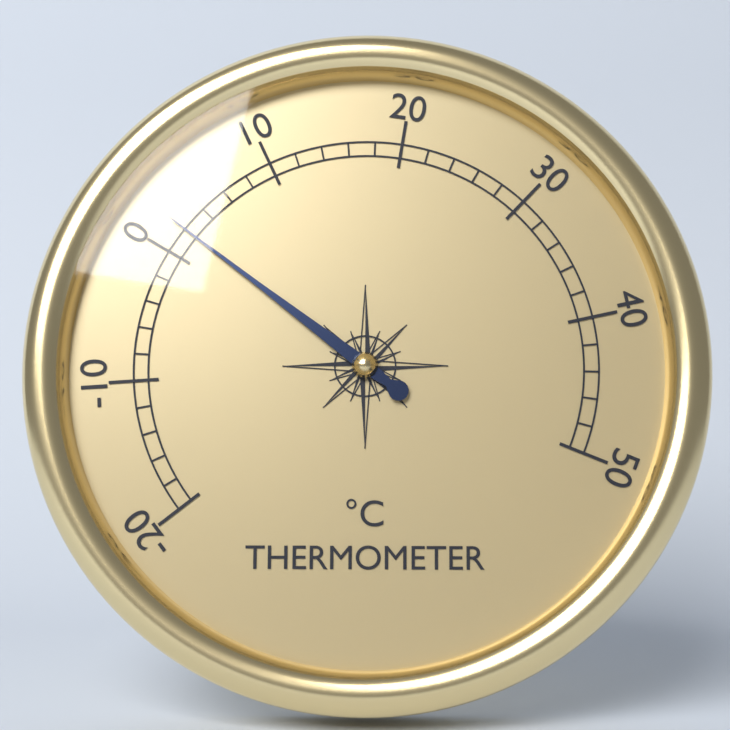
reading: 2 °C
